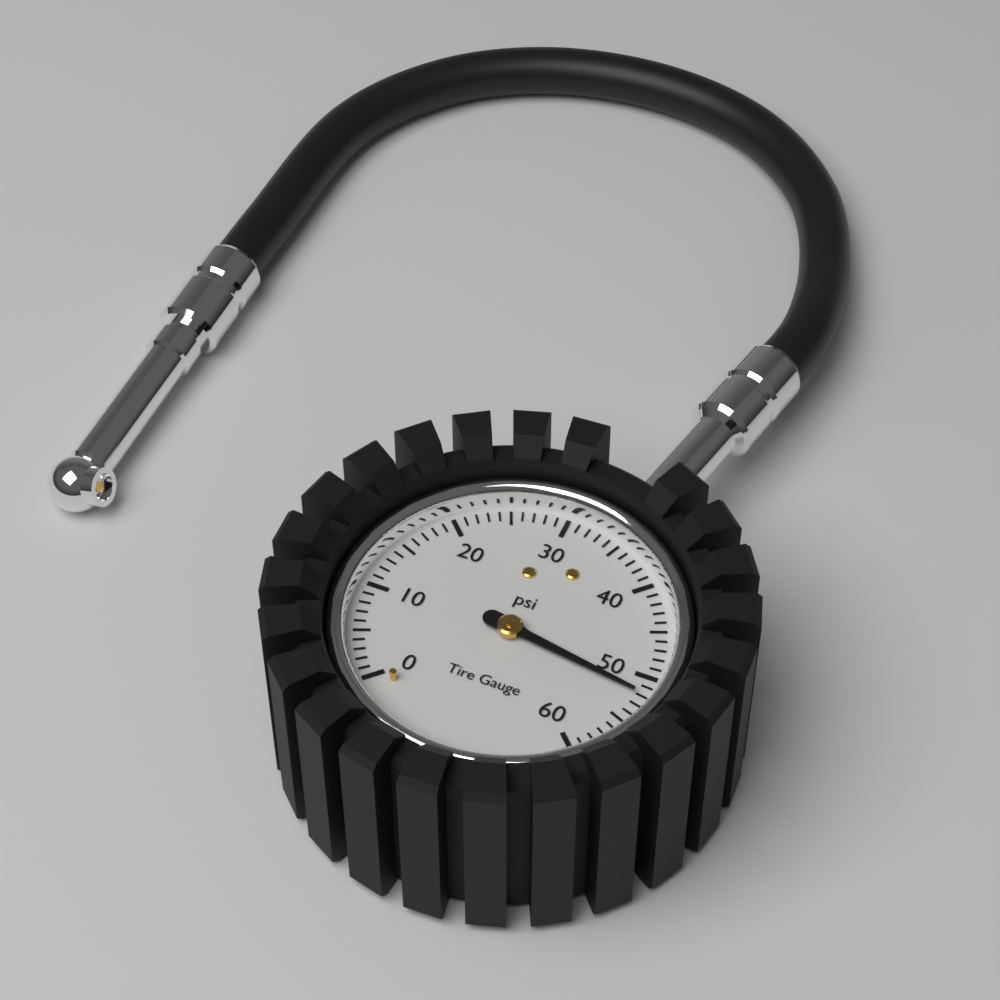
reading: 52 psi
